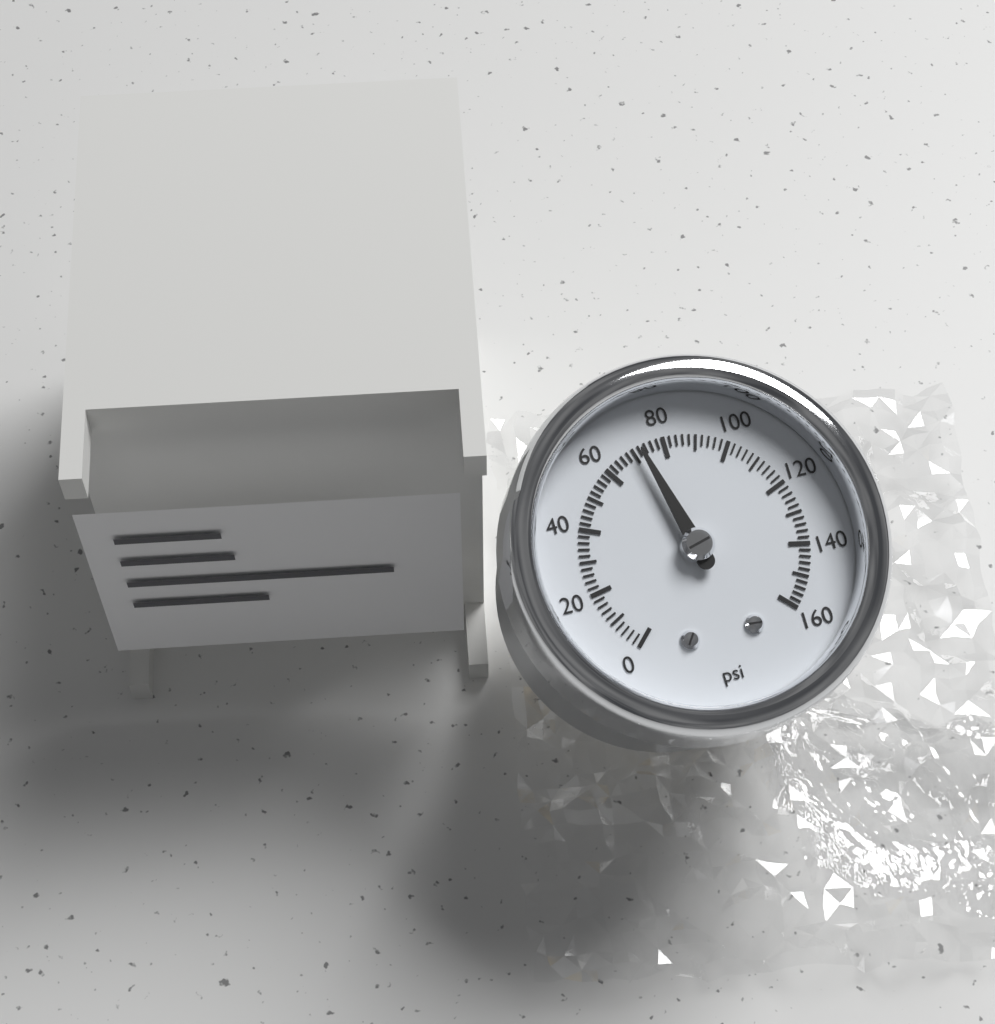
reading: 72 psi
